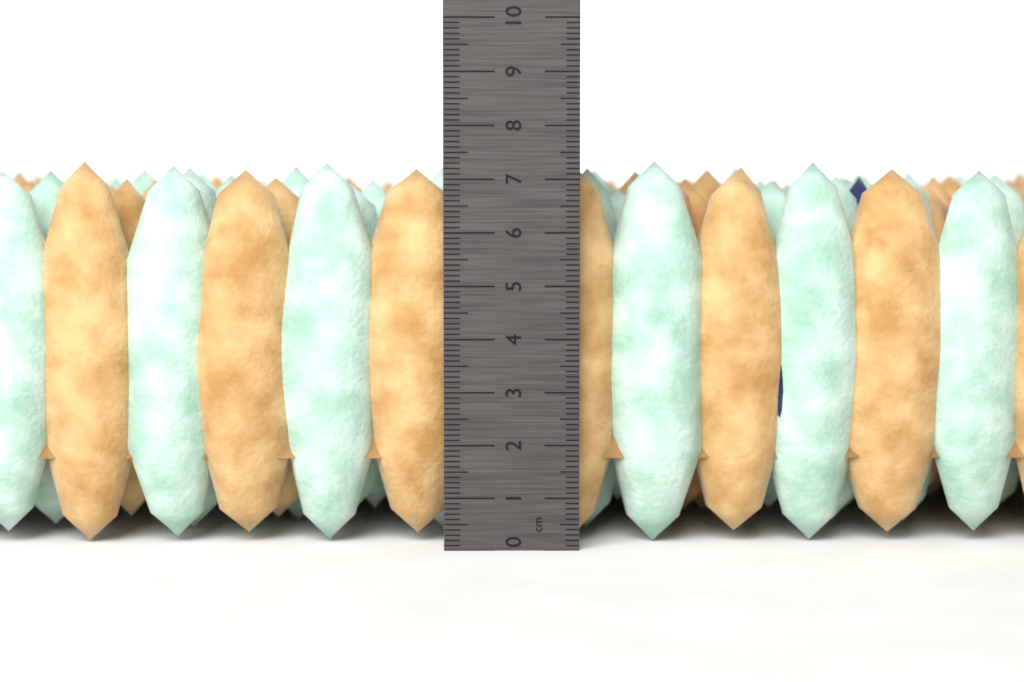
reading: 7.4 cm
